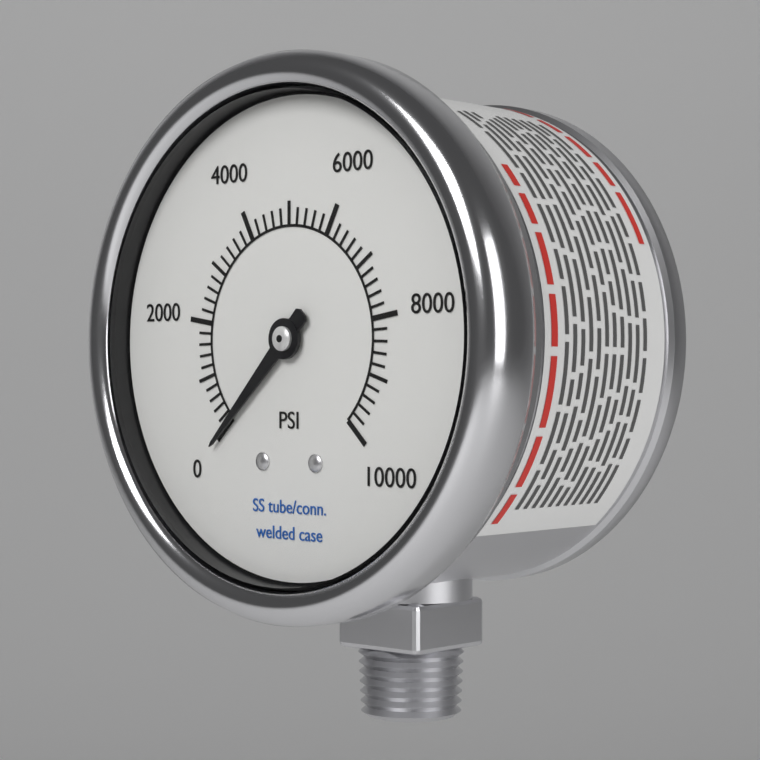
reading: 0 psi
